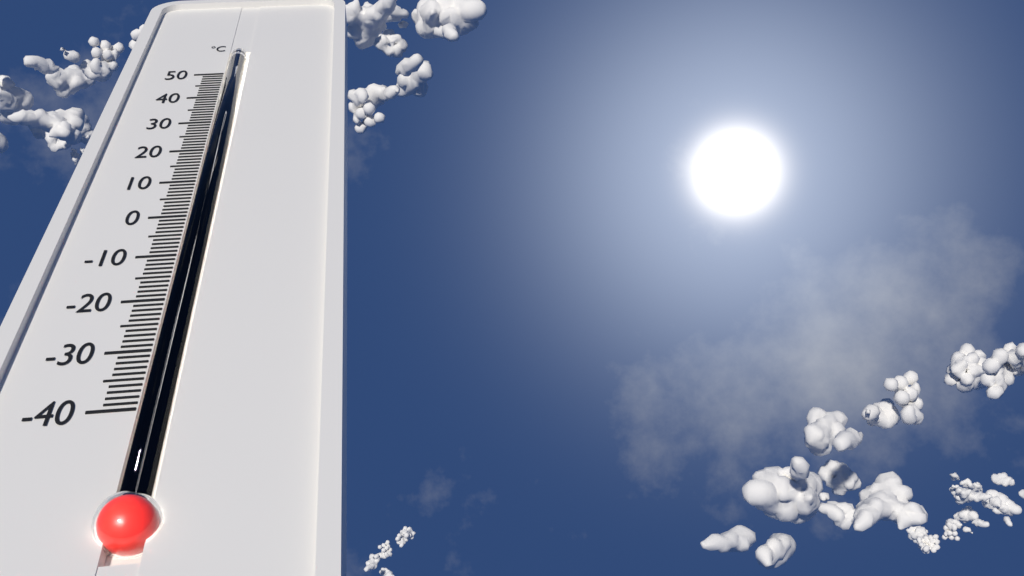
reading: 35 °C
